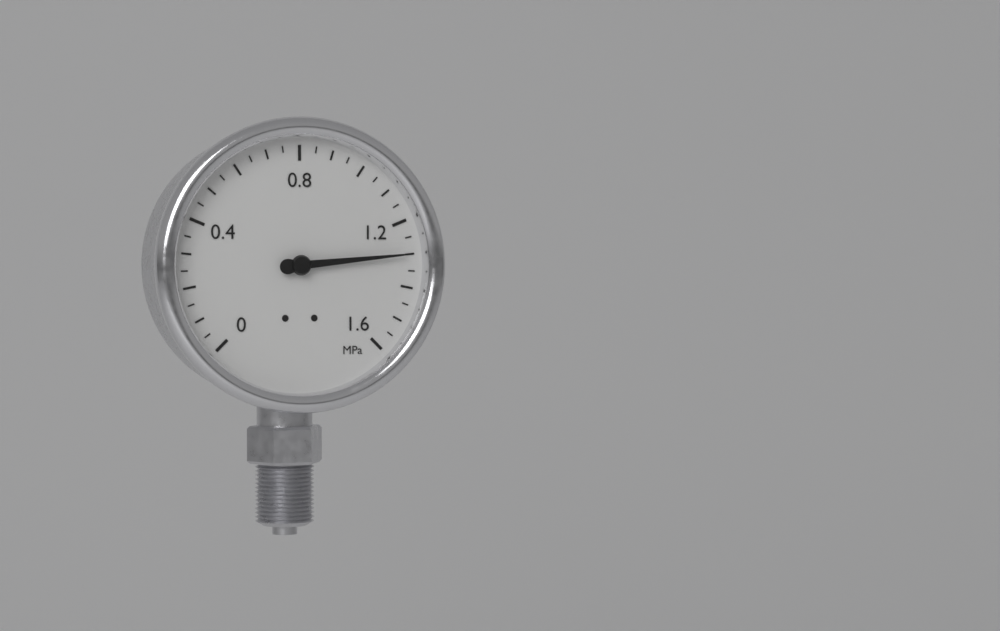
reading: 1.30 MPa
